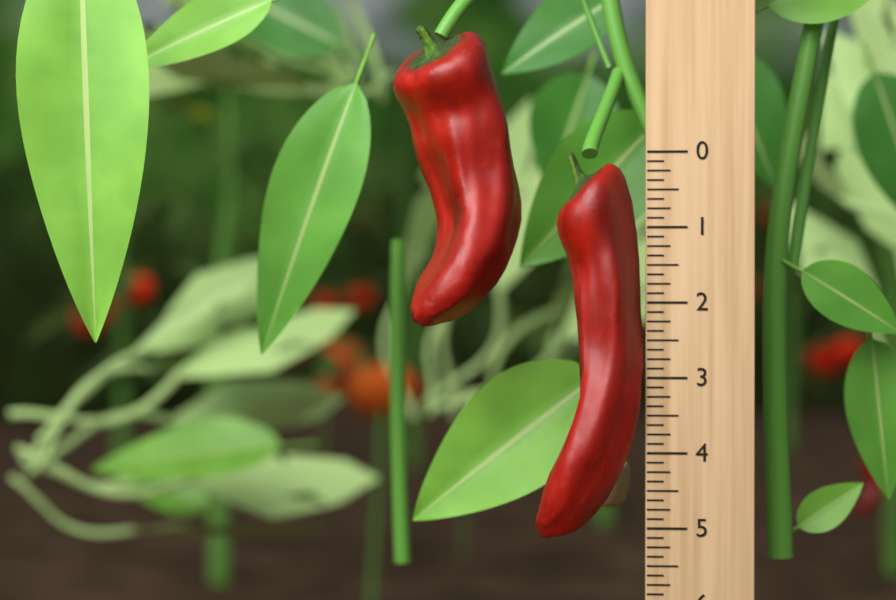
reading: 5.125 (no unit)
